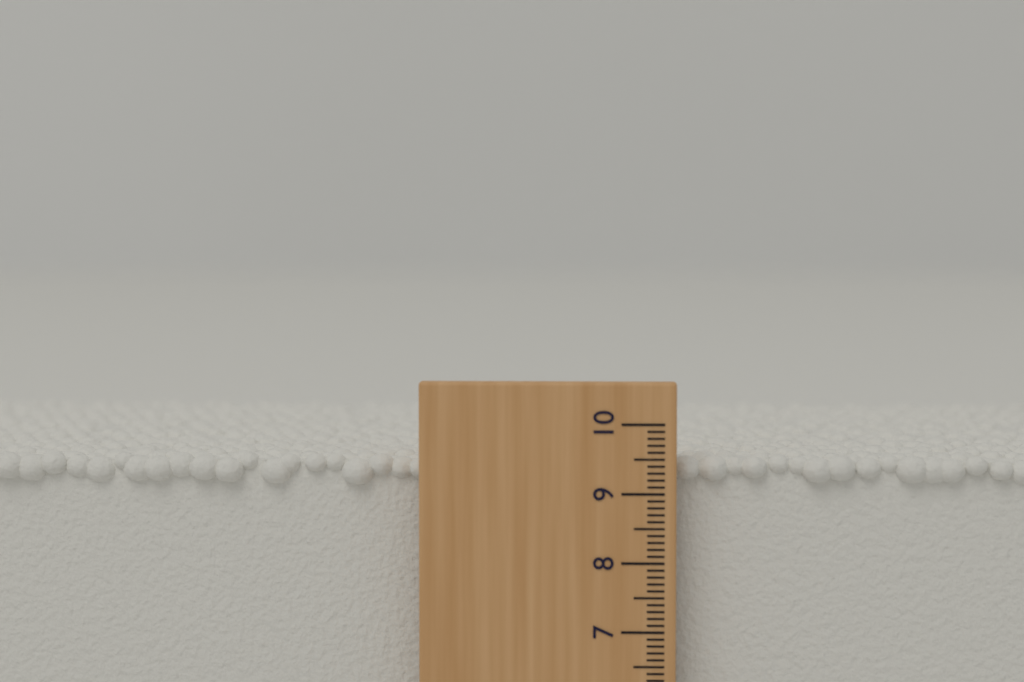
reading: 9.5 (no unit)
